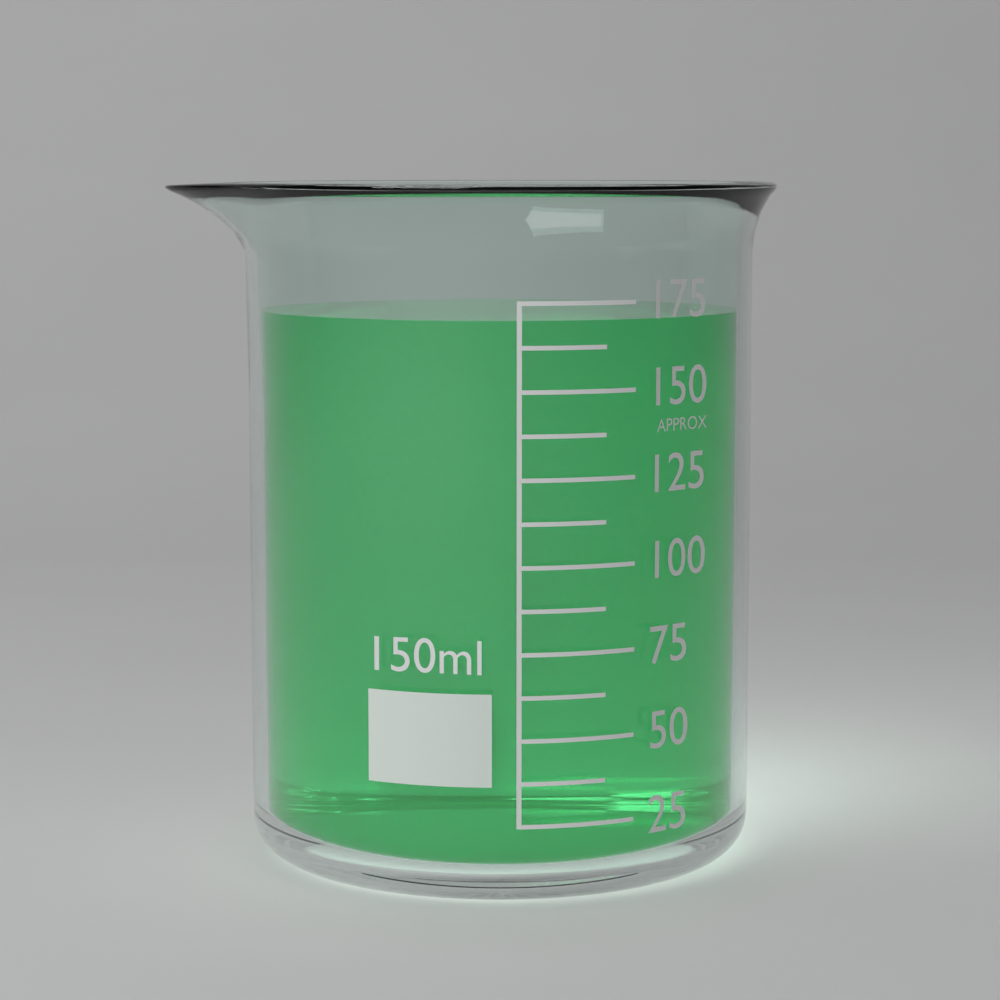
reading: 170.0 ml
